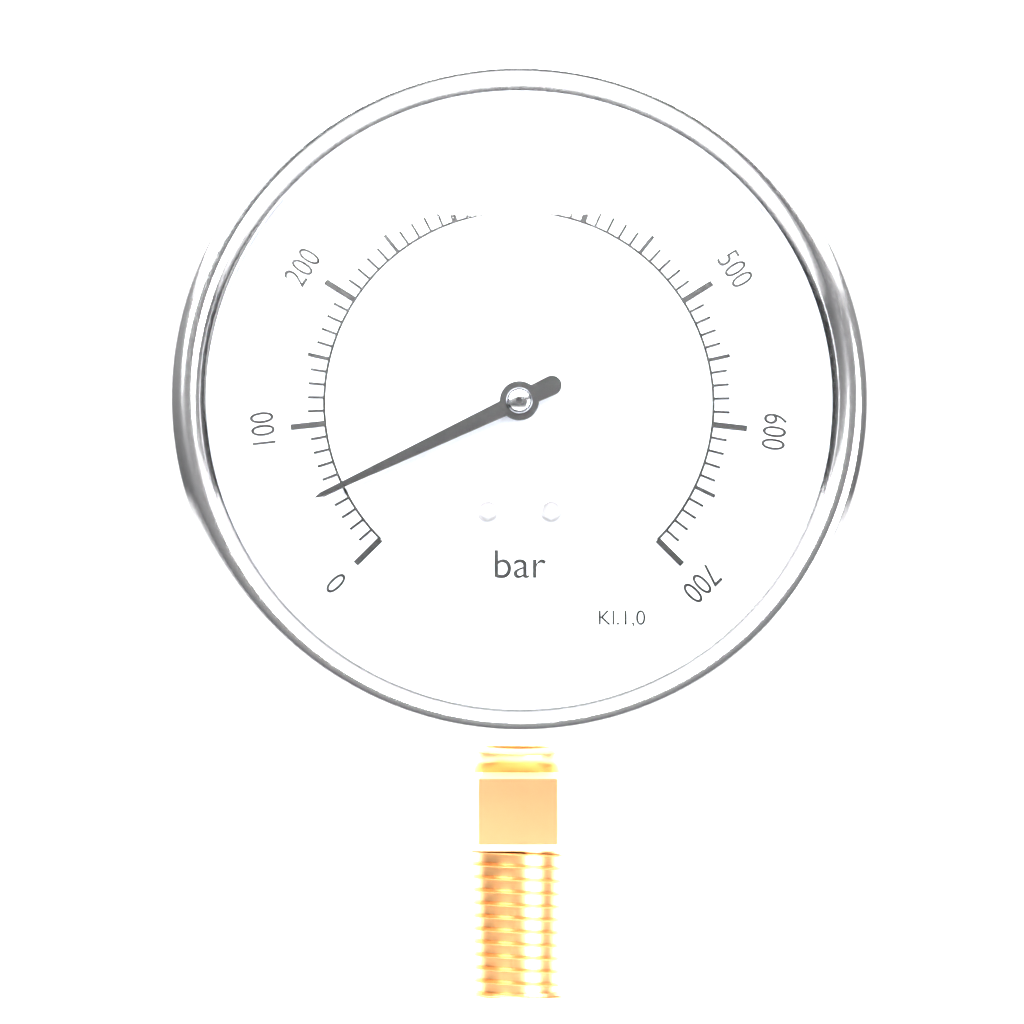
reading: 50 bar
